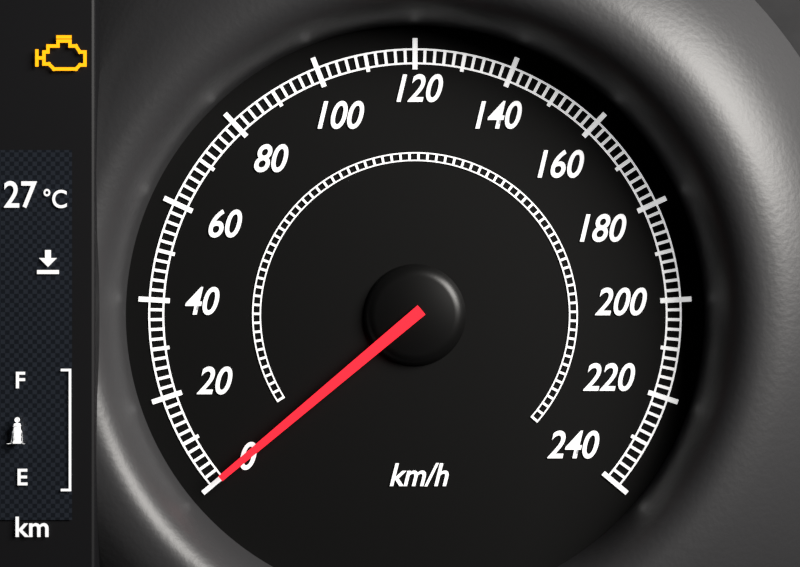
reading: 0 km/h
